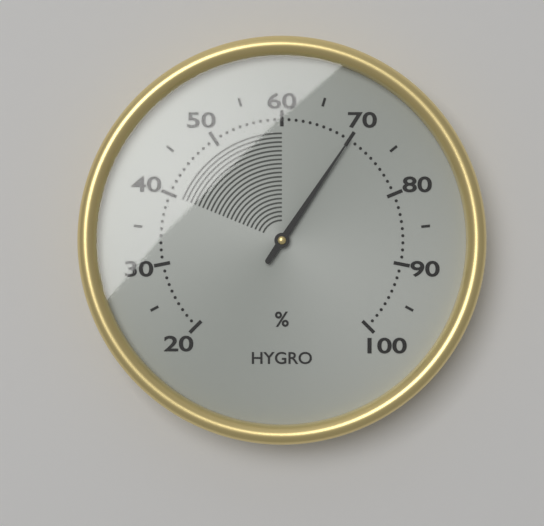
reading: 70 %
